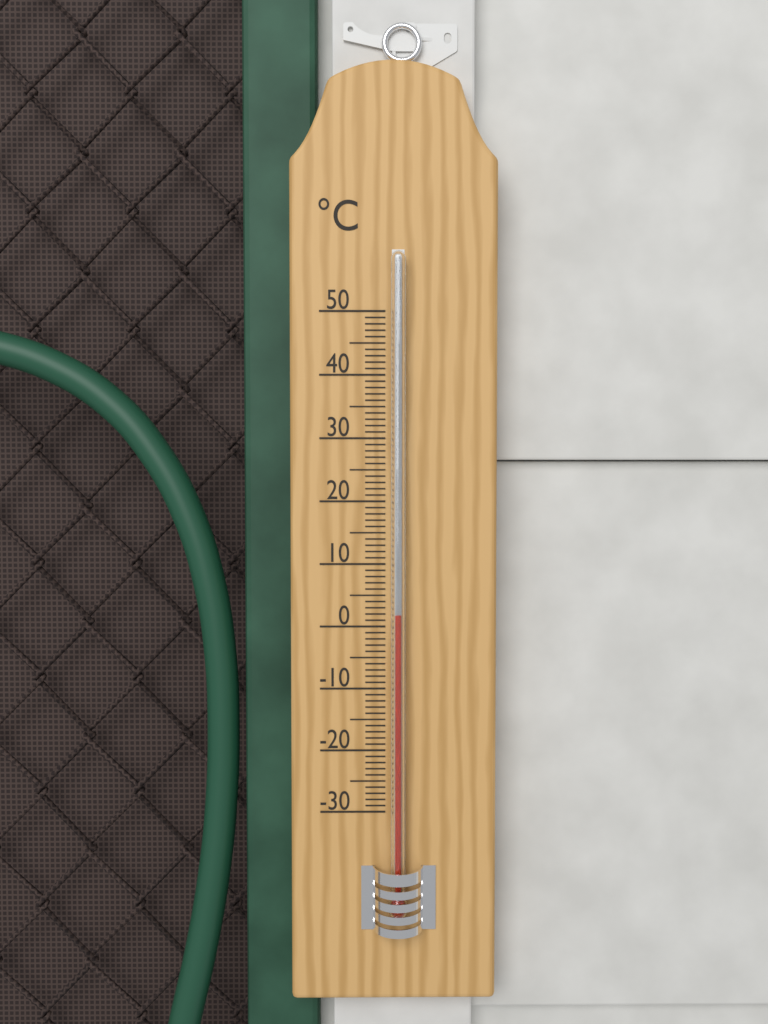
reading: 2 °C
